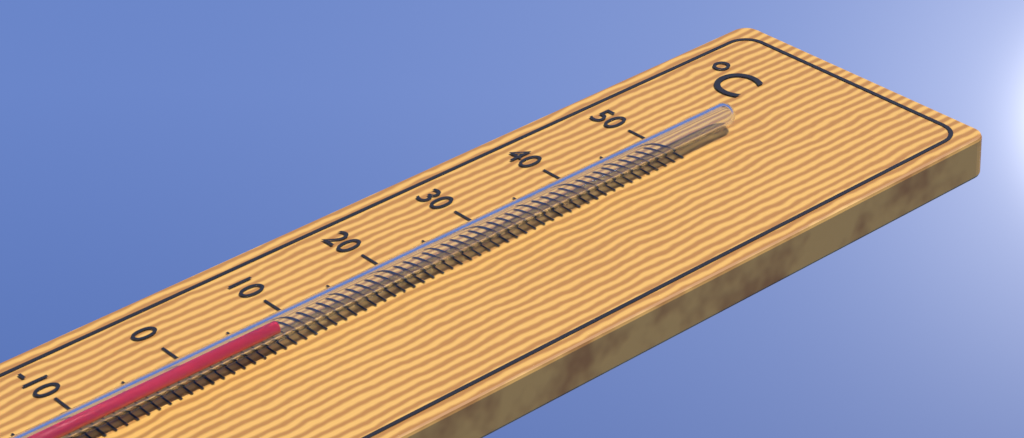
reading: 7 °C
